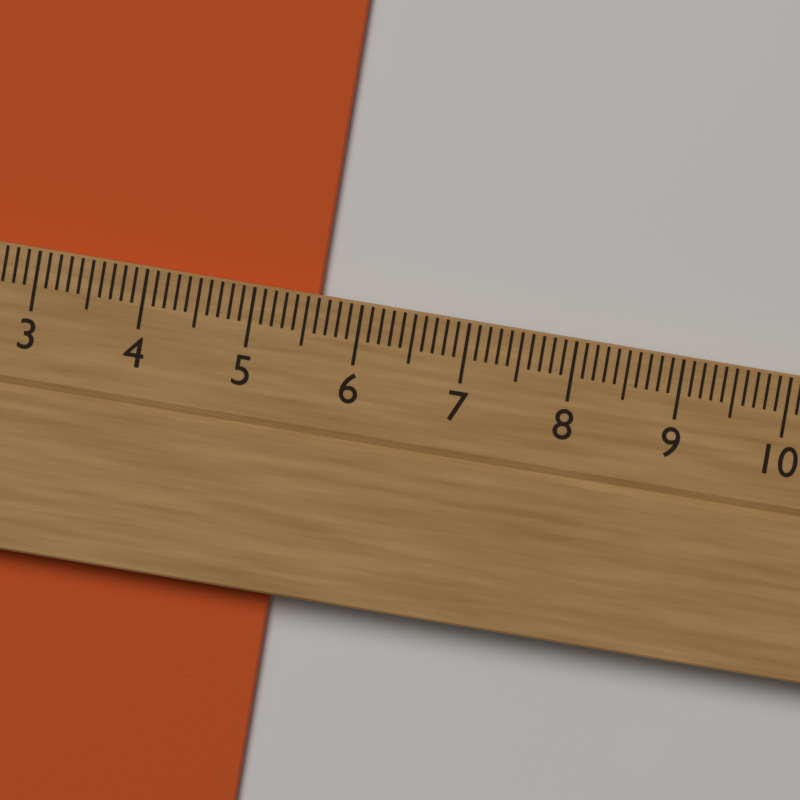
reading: 5.6 cm
